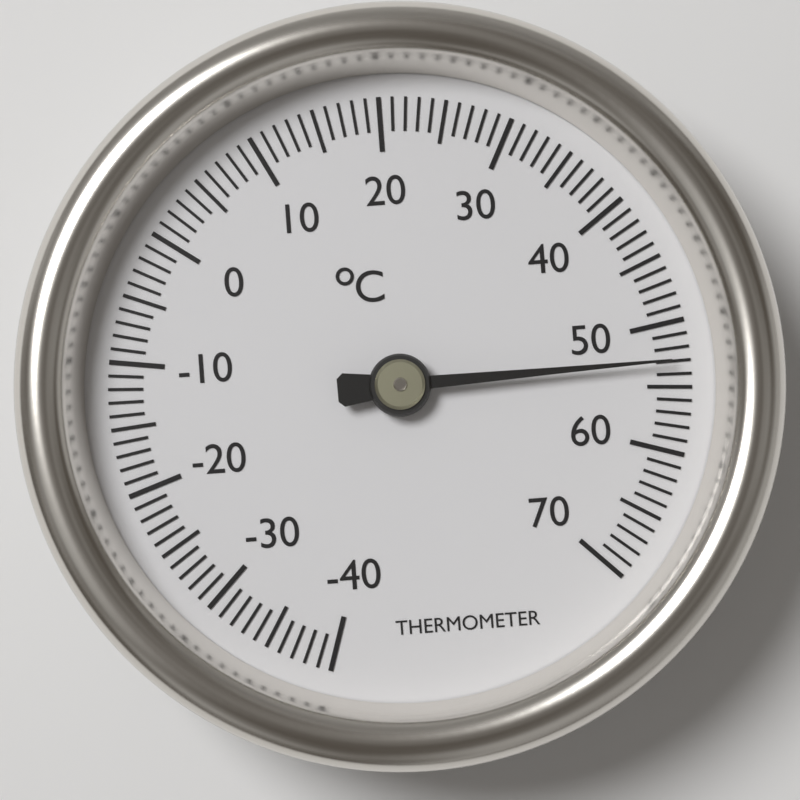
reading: 53 °C
